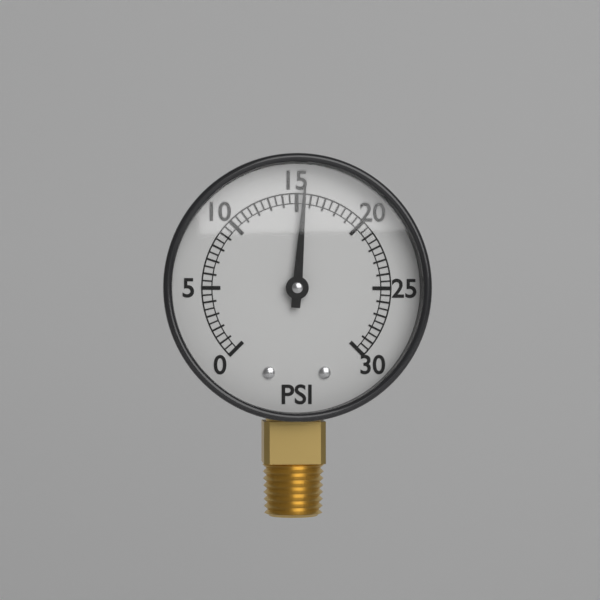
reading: 15.5 psi
